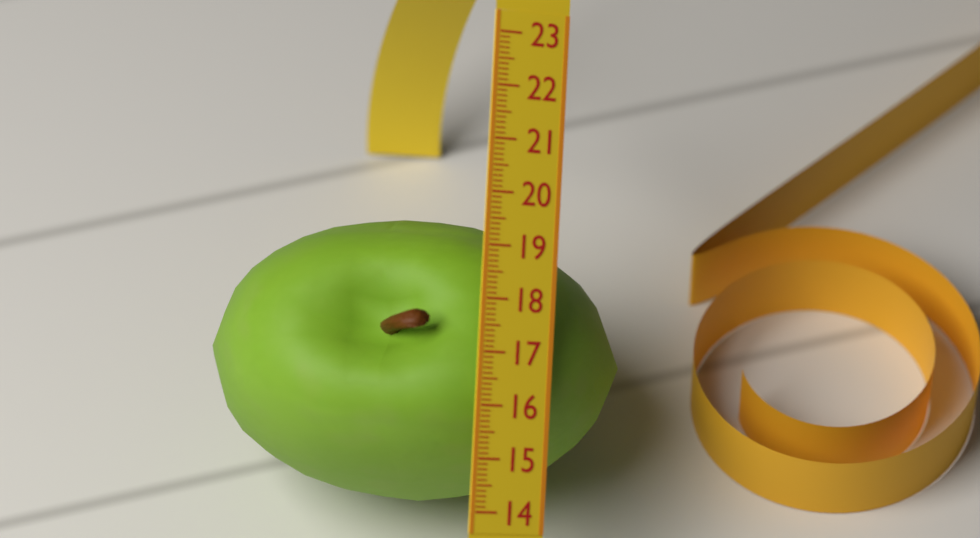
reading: 19.5 (no unit)
